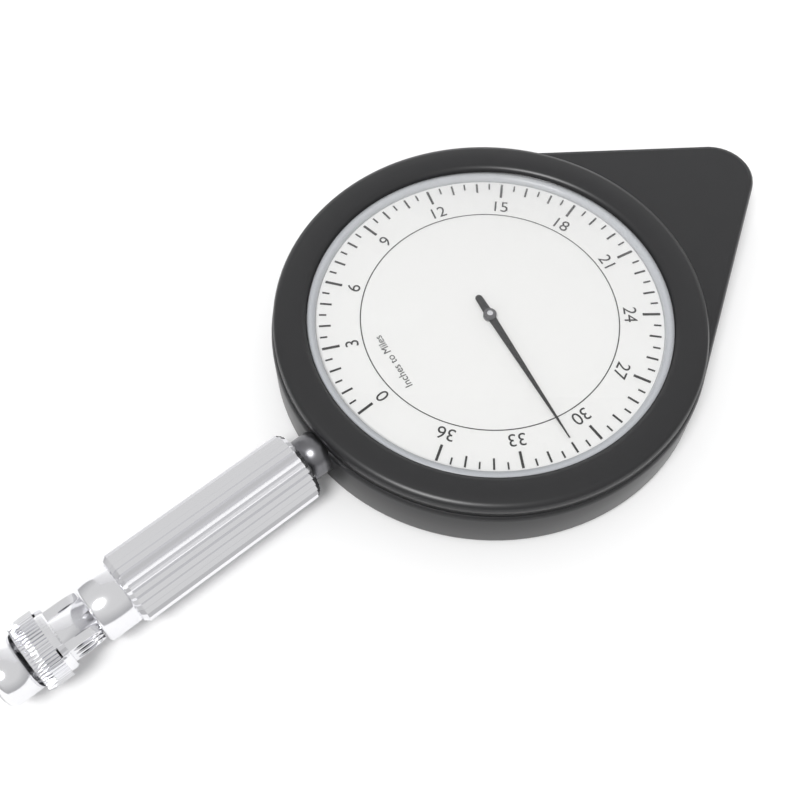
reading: 31.0 miles
